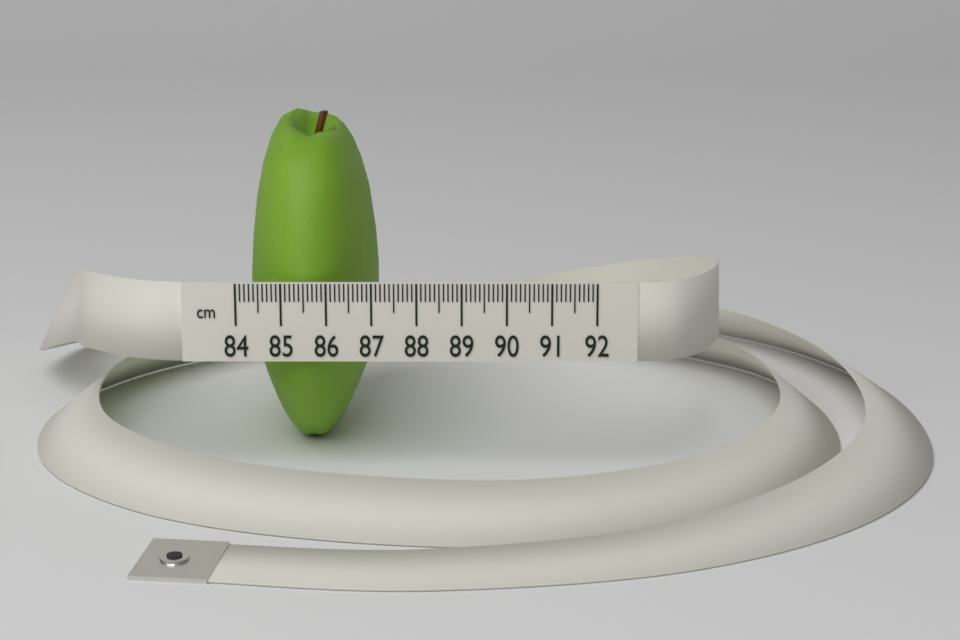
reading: 87.0 cm
